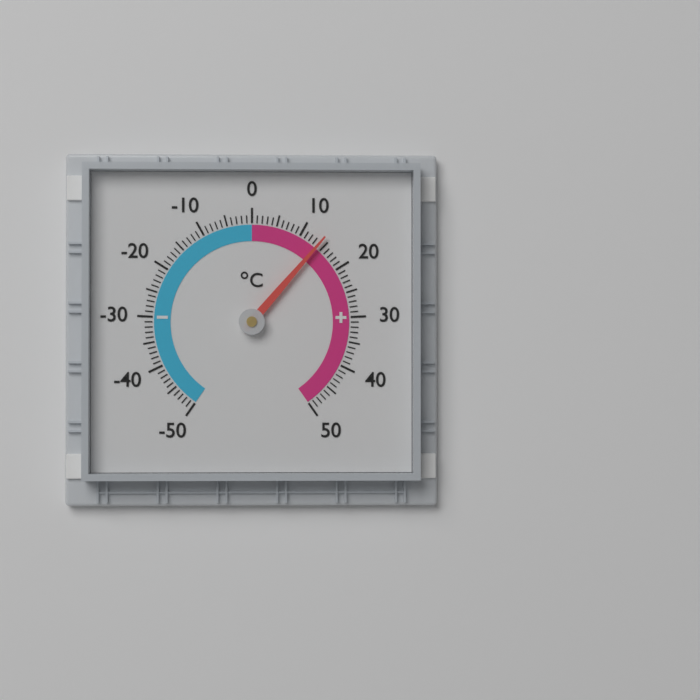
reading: 14 °C
